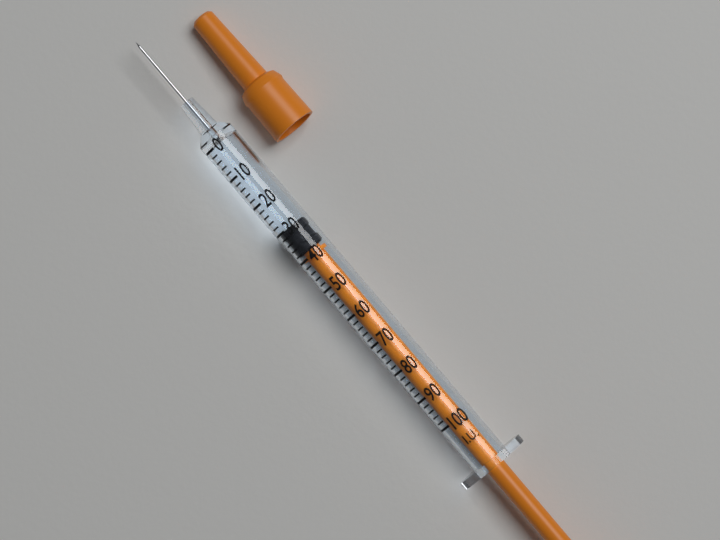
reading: 30 I.U.
